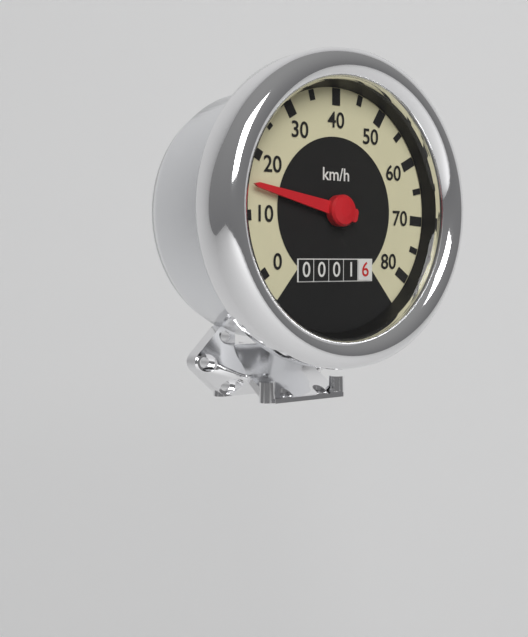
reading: 15 km/h
